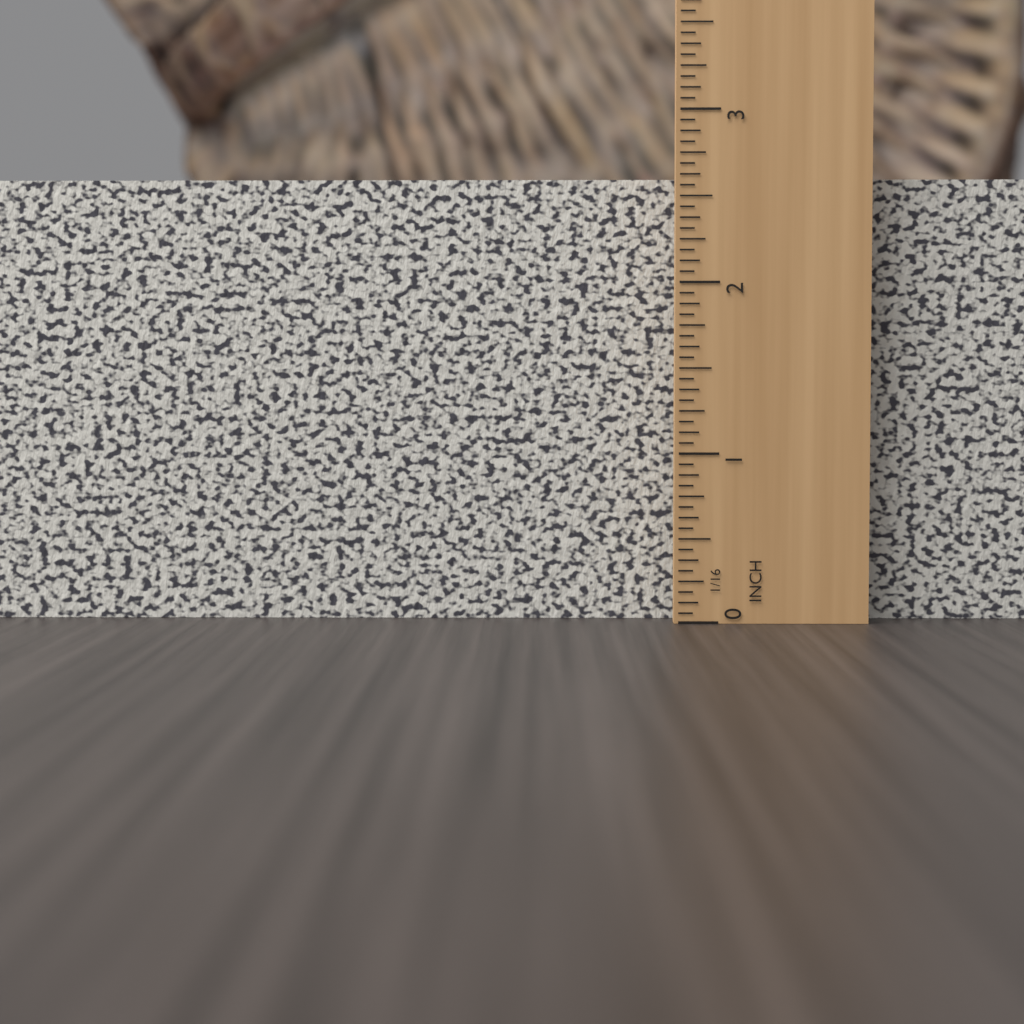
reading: 2.6250 in
